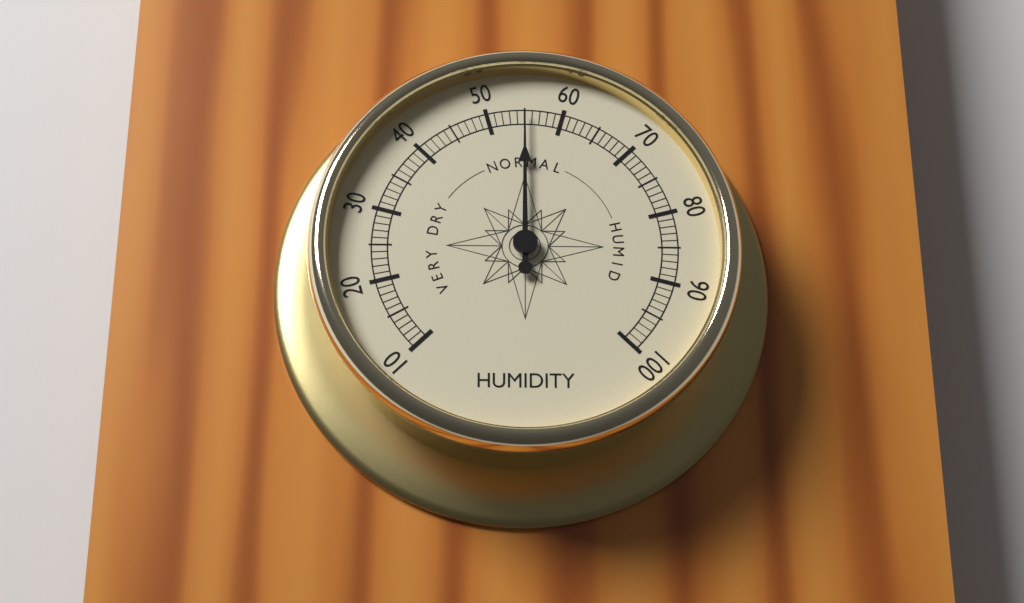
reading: 55 (no unit)
